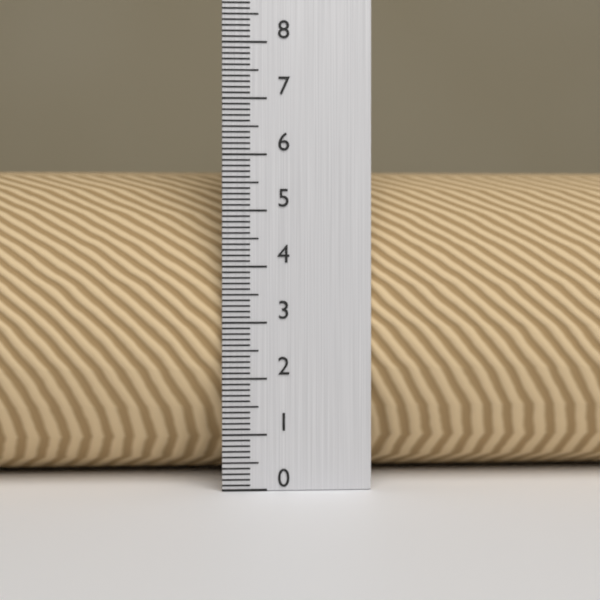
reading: 5.8 (no unit)
